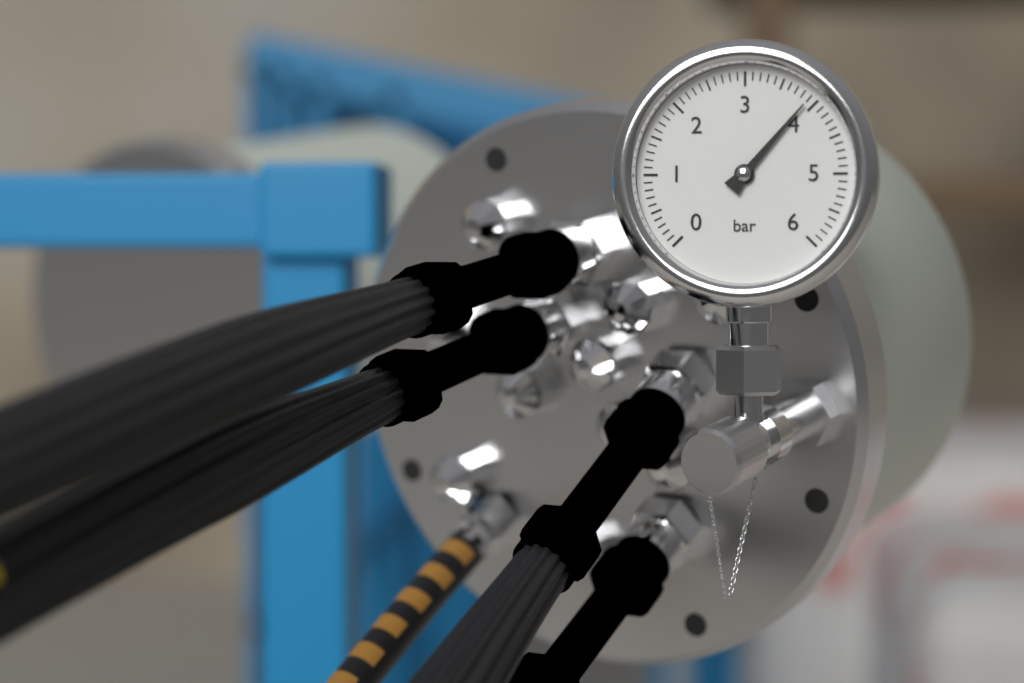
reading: 3.9 bar
